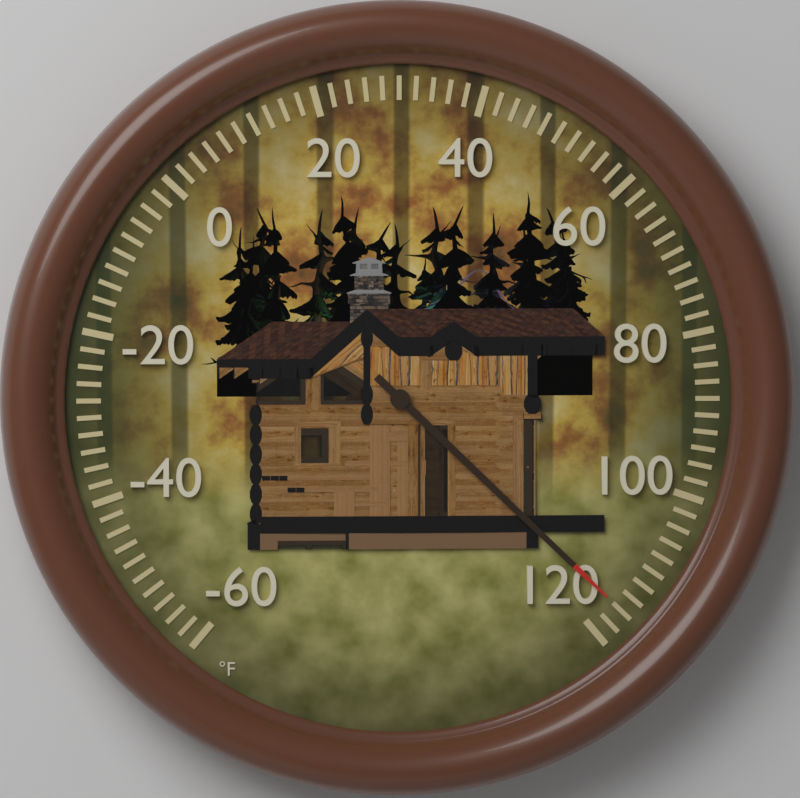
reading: 116 °F
